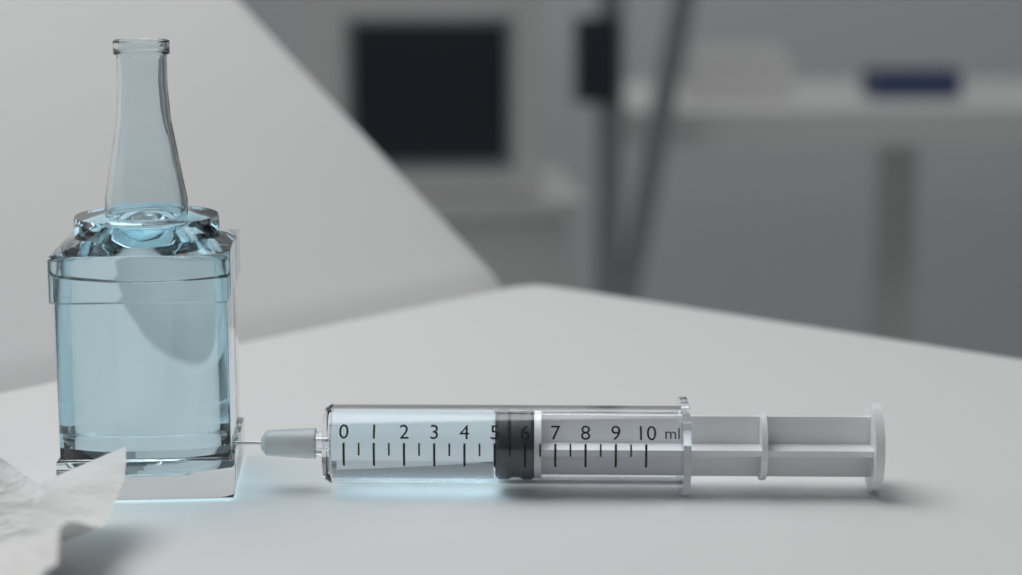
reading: 5.0 ml
